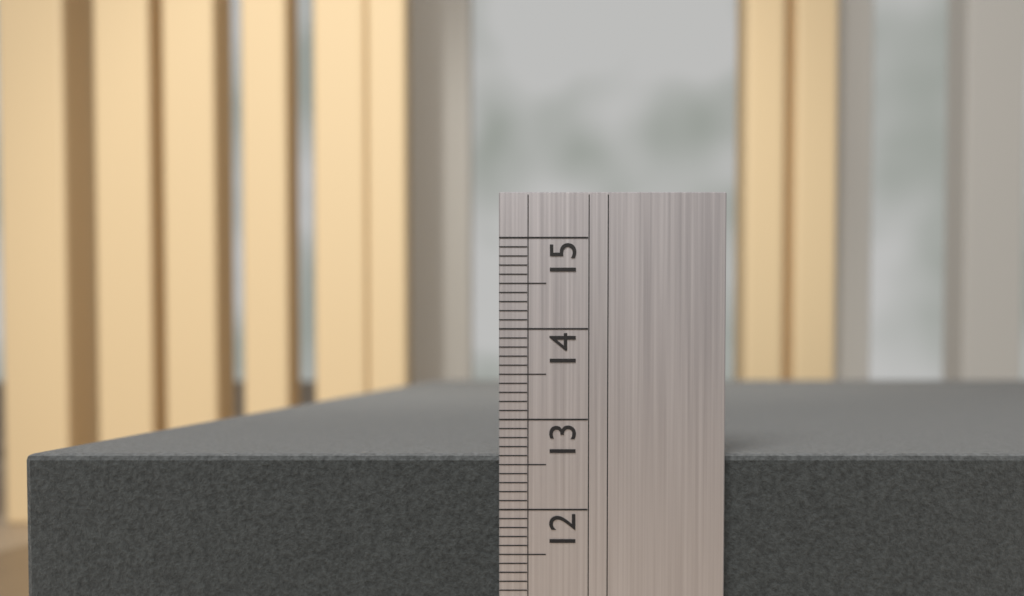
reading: 12.6 (no unit)
